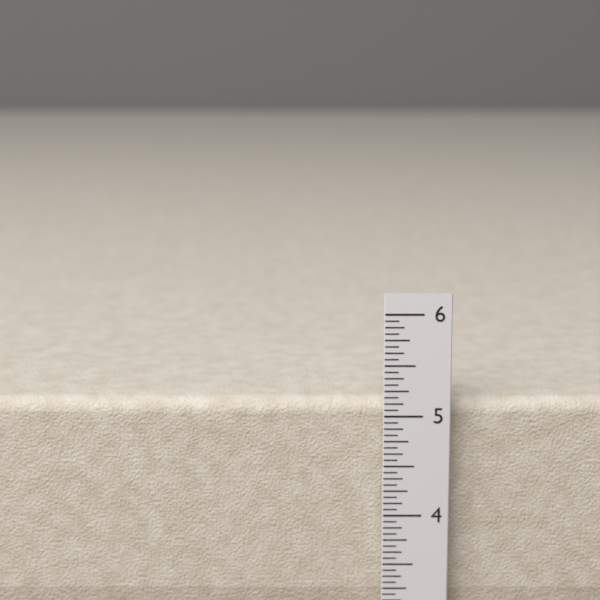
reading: 5.1250 in
